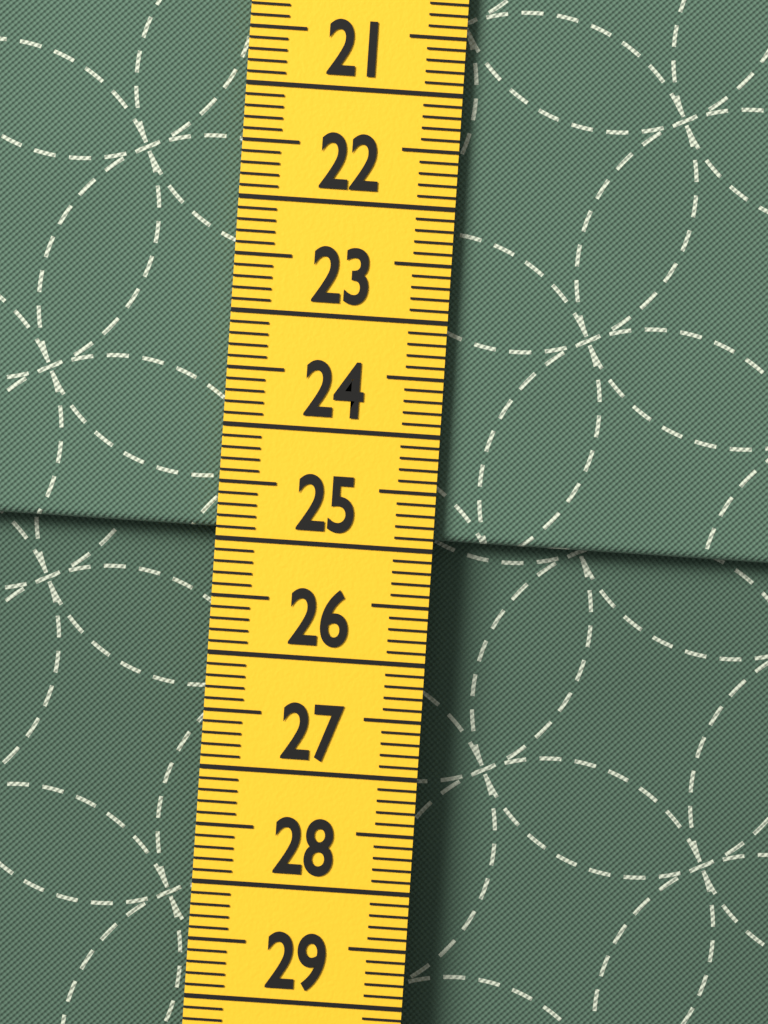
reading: 24.9 cm
